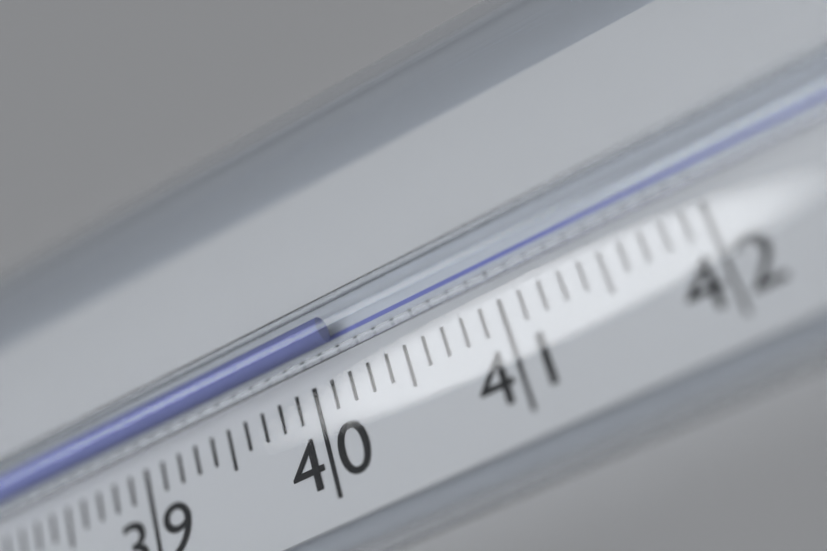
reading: 40.2 °C
